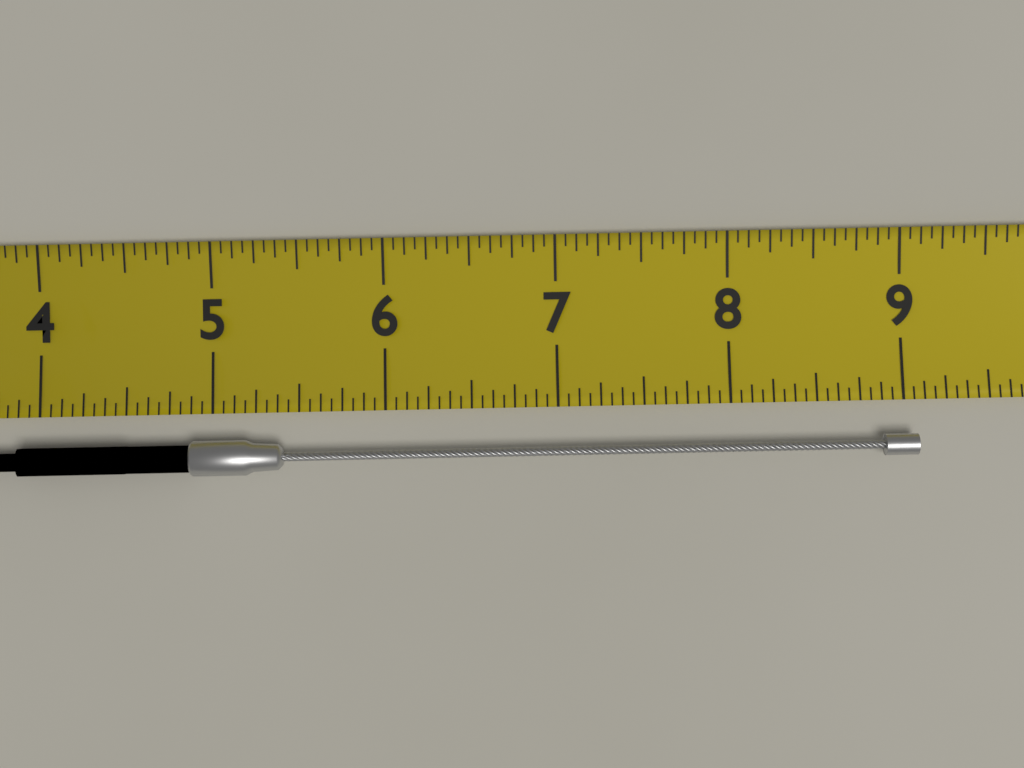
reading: 9.0625 (no unit)
